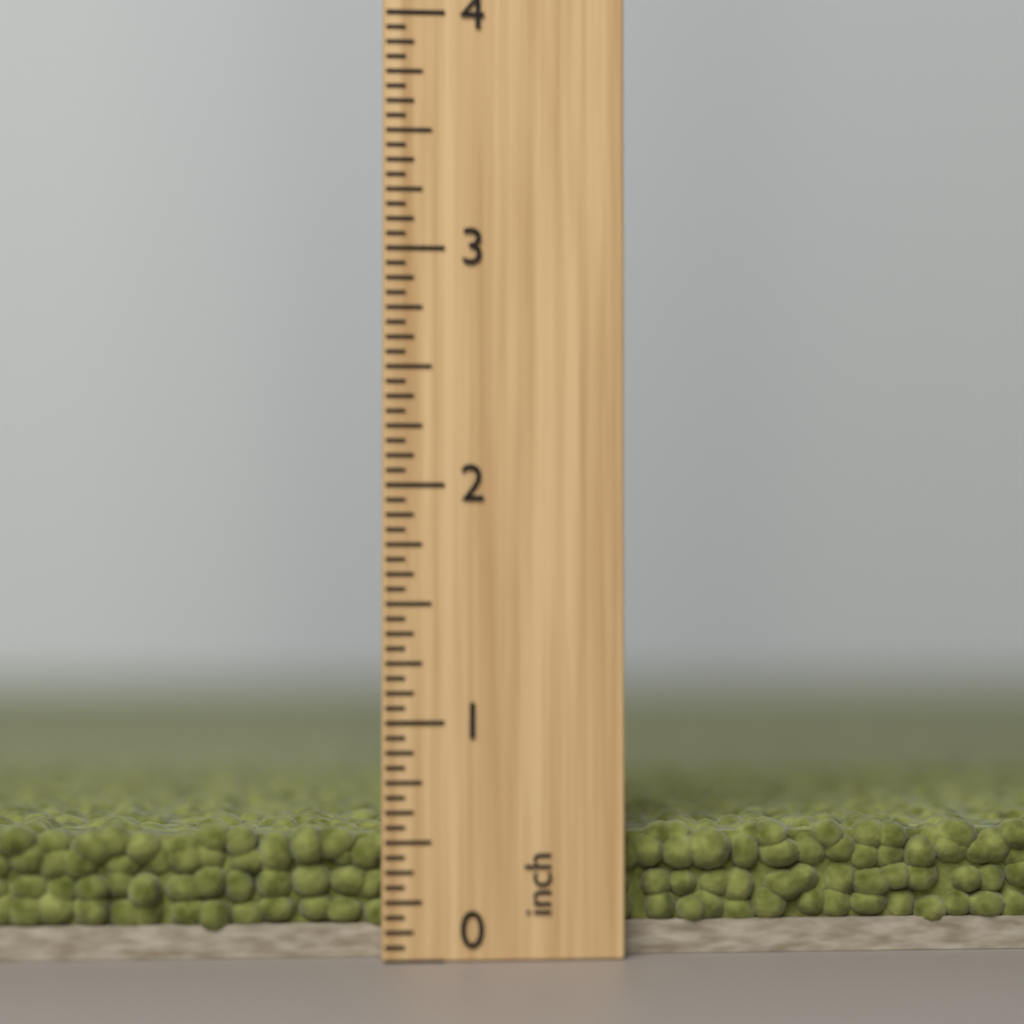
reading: 0.5625 inch
